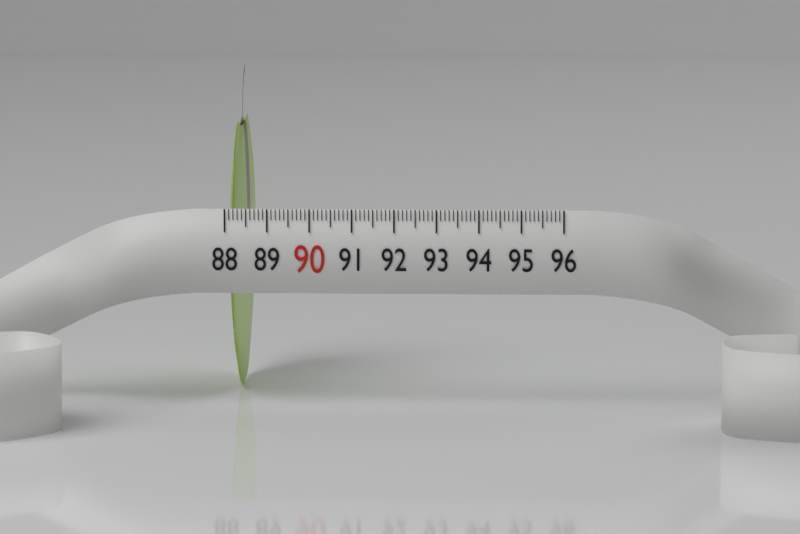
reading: 88.3 (no unit)
